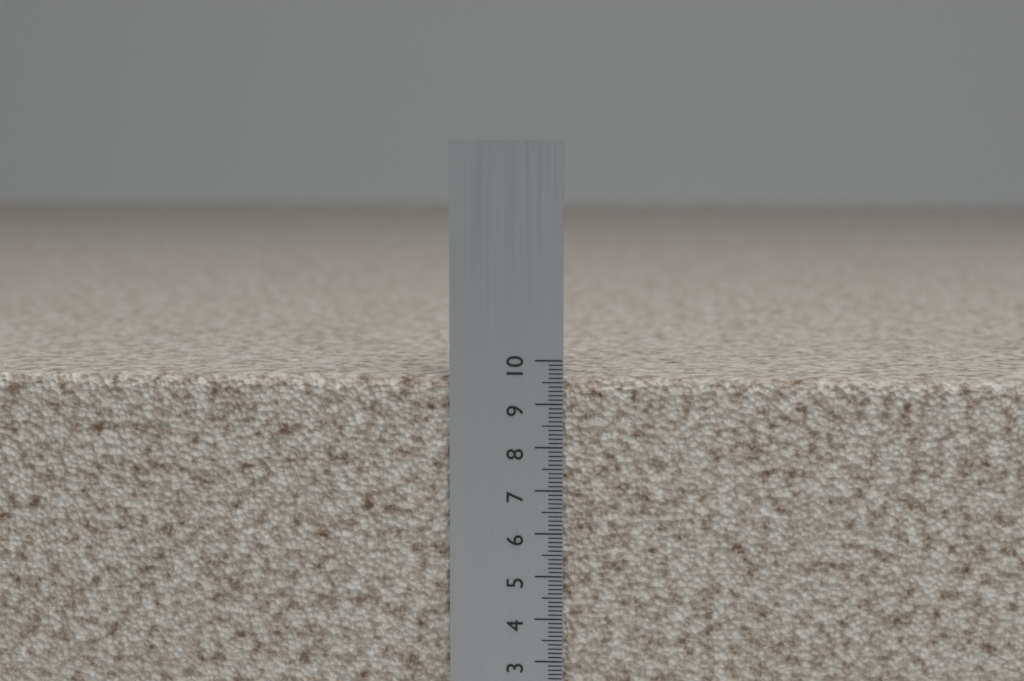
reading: 9.6 cm
